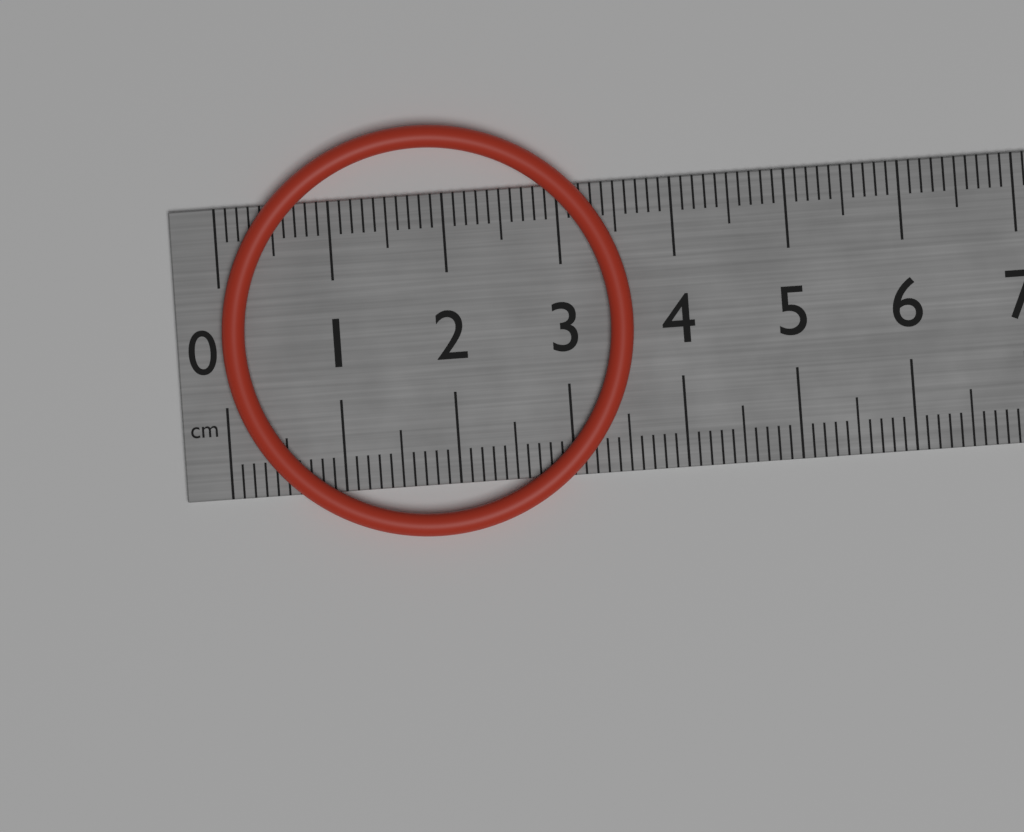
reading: 3.6 cm
